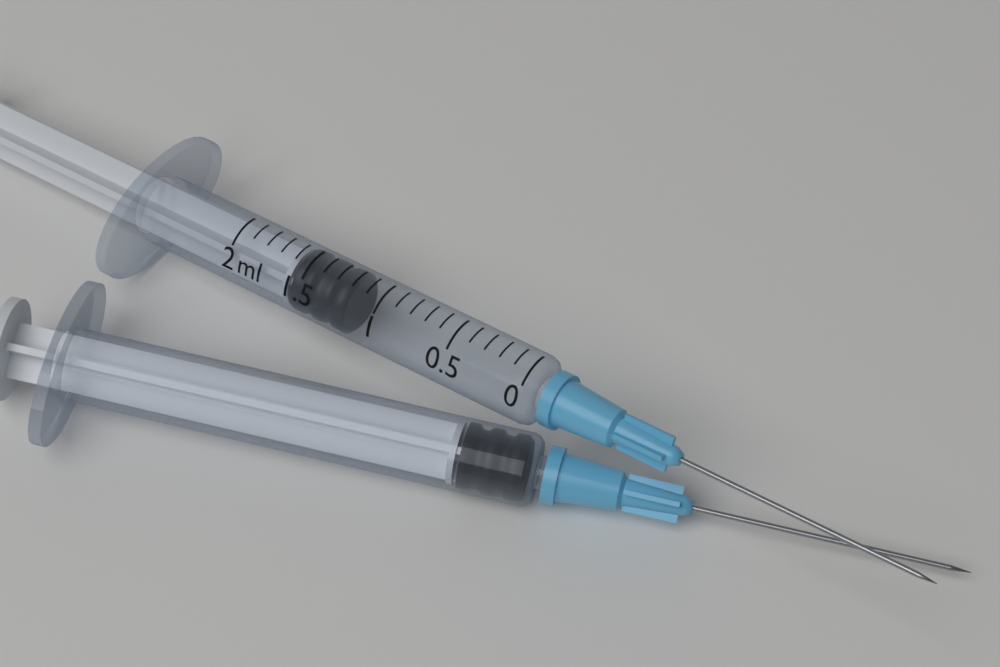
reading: 1.2 ml
